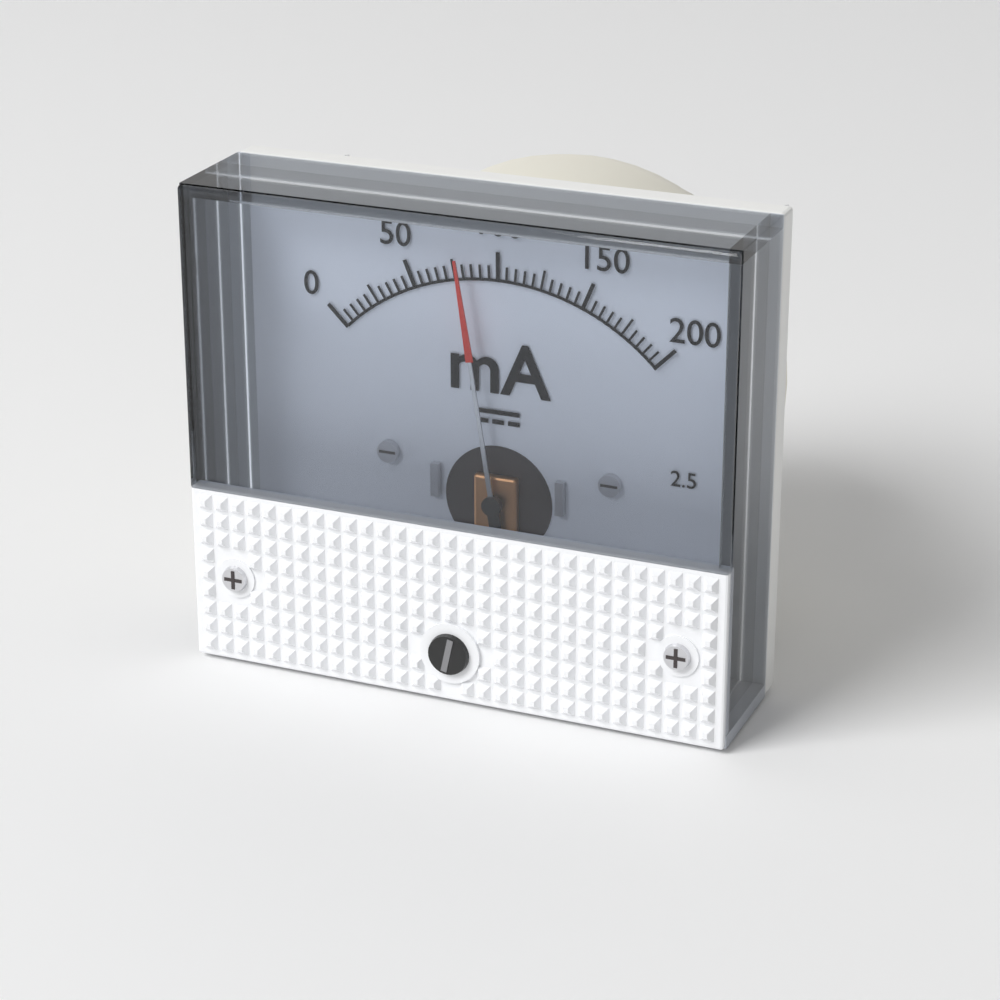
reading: 80 mA
